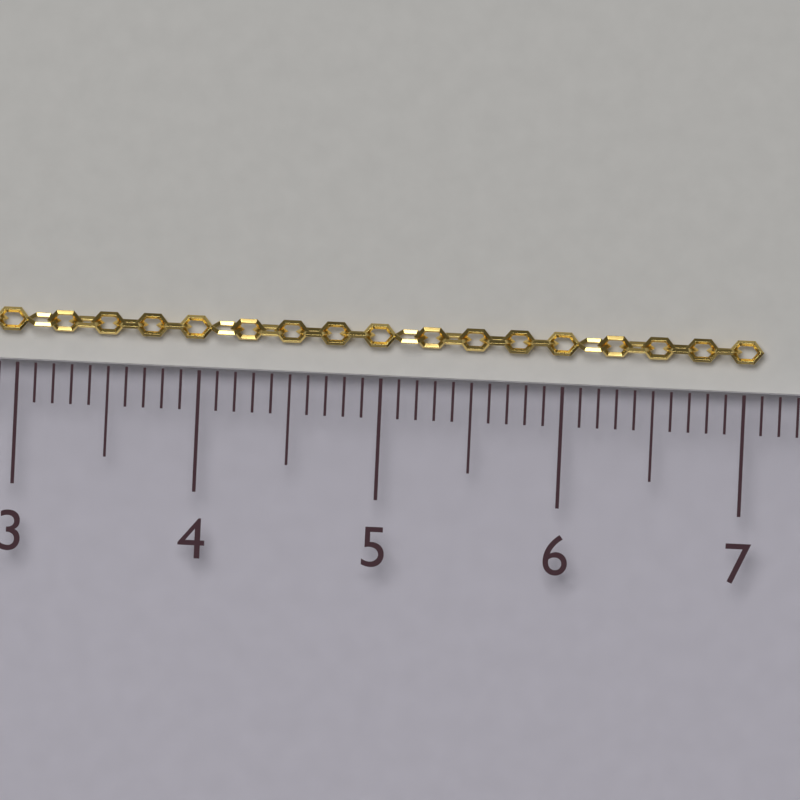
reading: 7.1 cm
